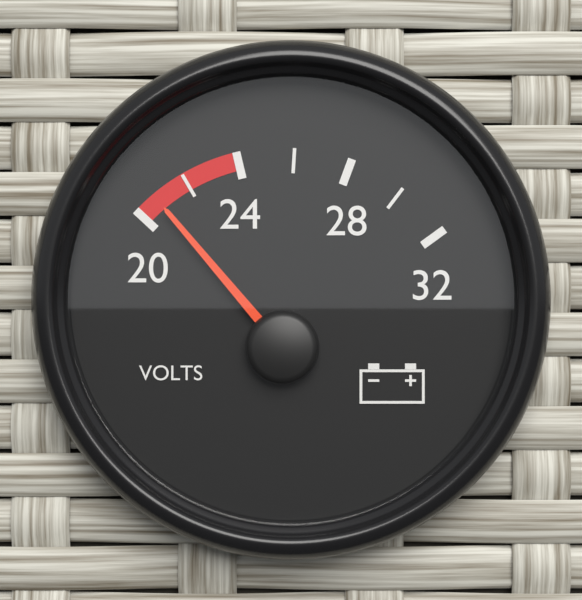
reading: 20.8 V
